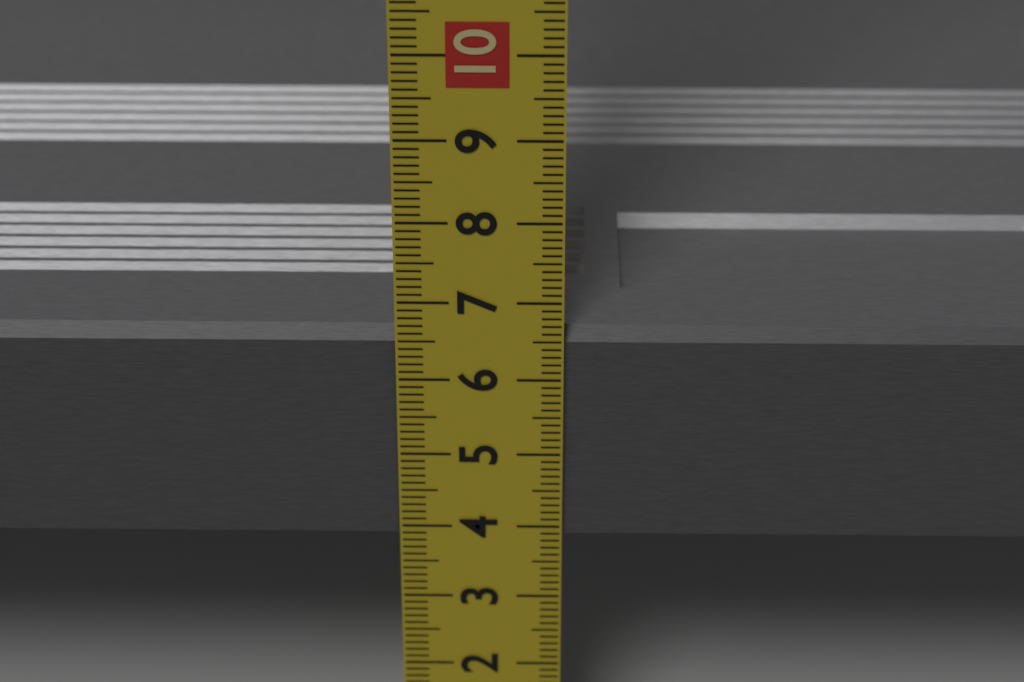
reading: 6.6 cm
